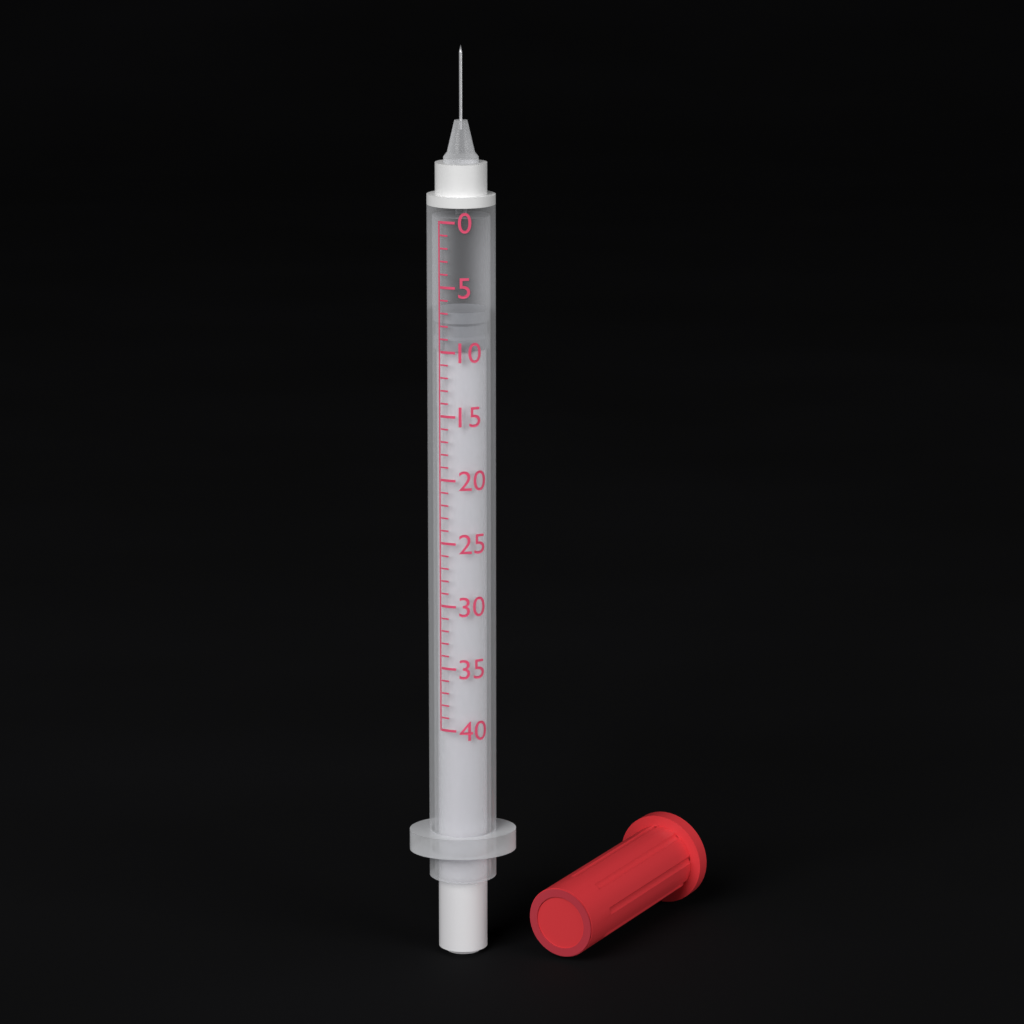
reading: 7 (no unit)
